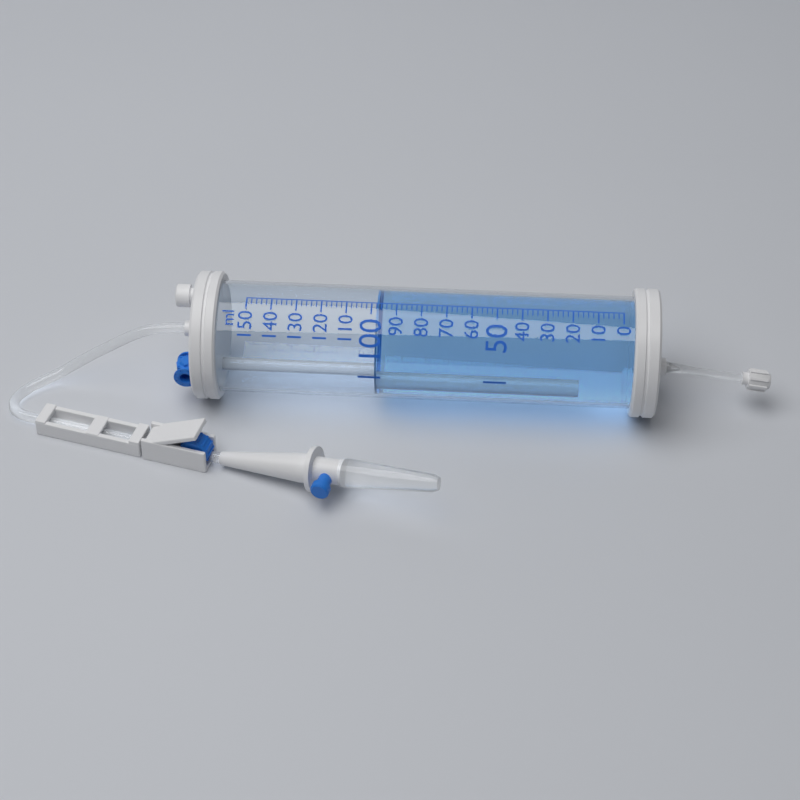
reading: 98 ml
